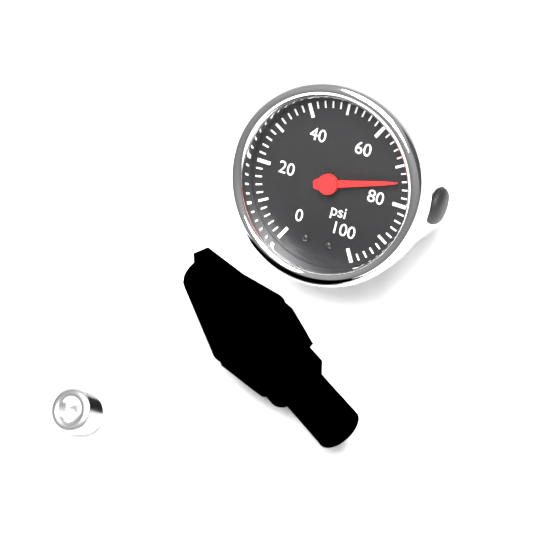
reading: 74 psi
